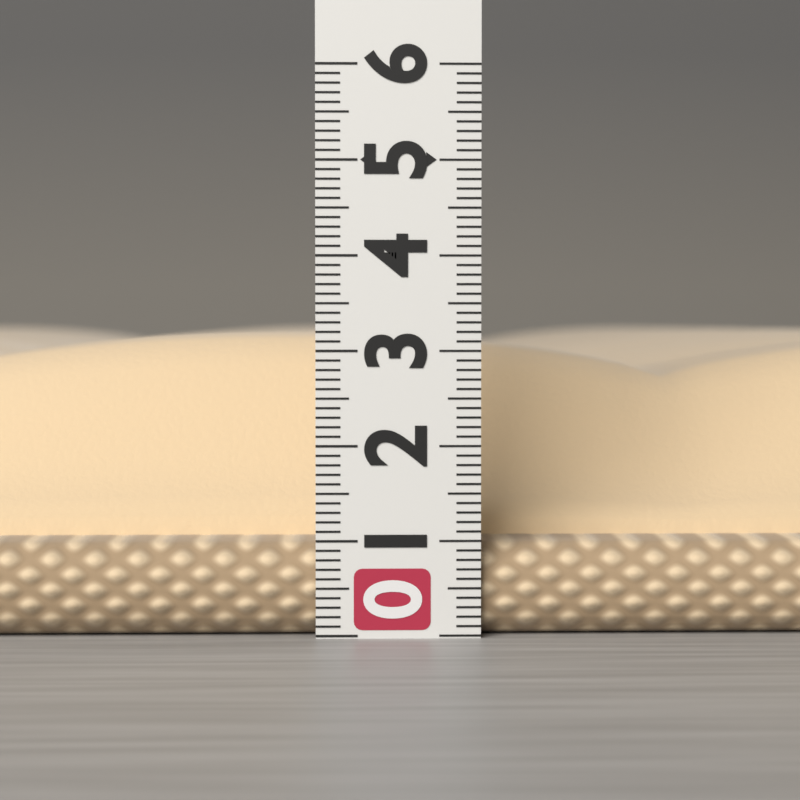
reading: 3.2 (no unit)
